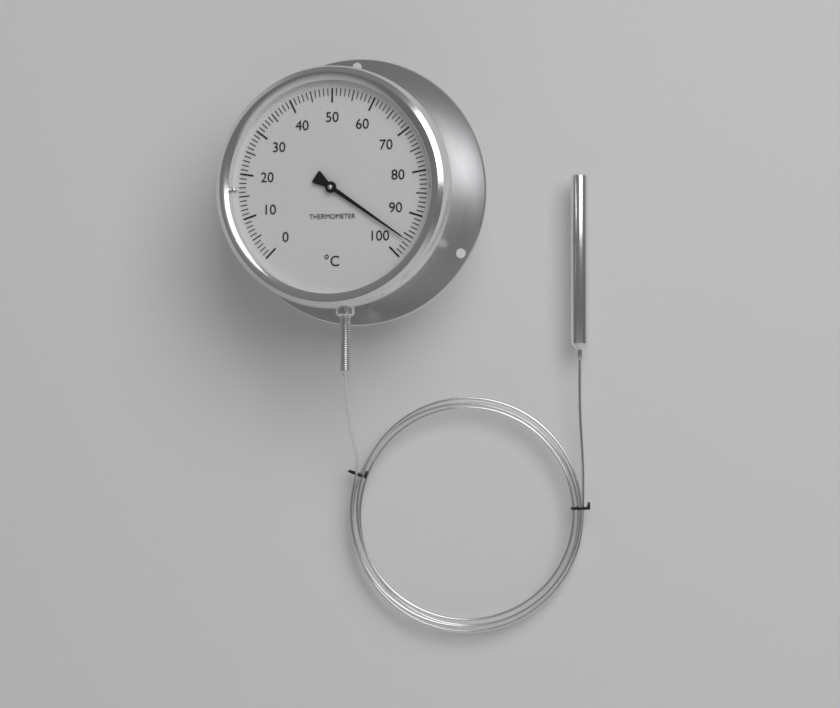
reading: 96 °C
